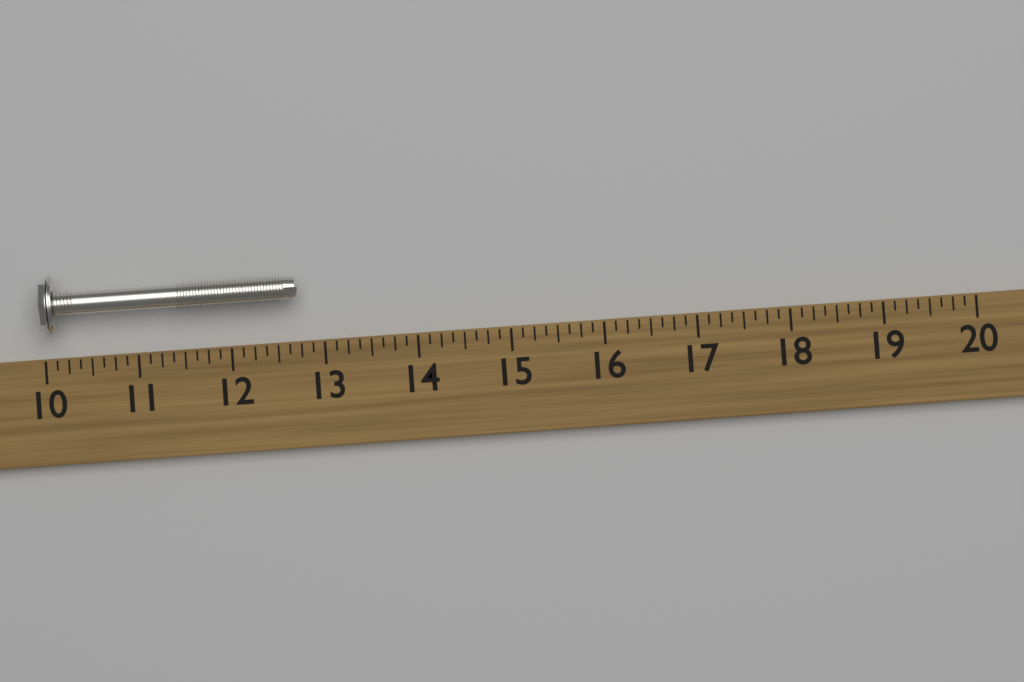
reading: 12.750 (no unit)
